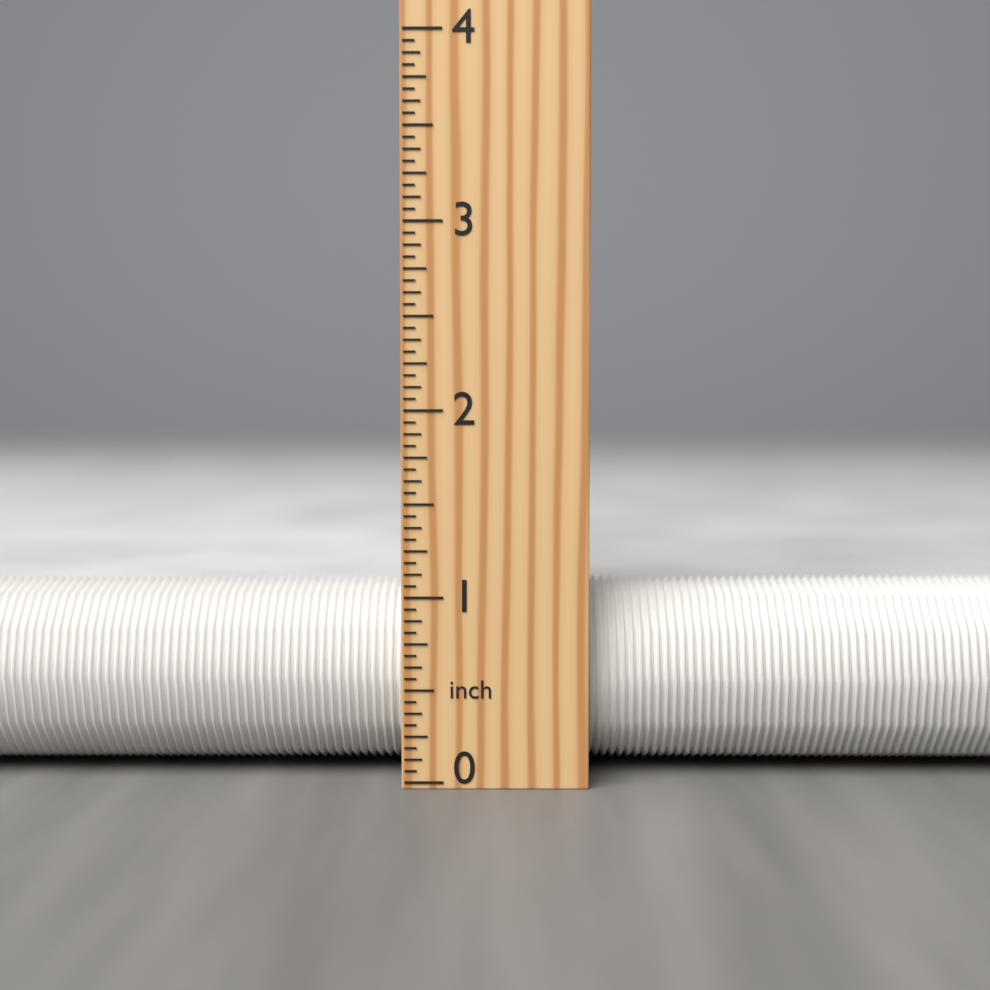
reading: 1.0625 inch
